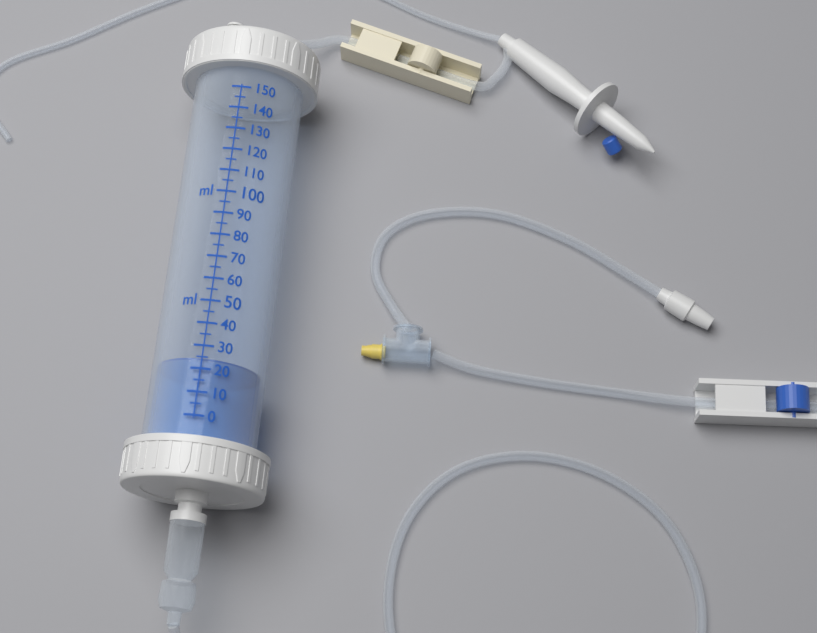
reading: 25 ml
